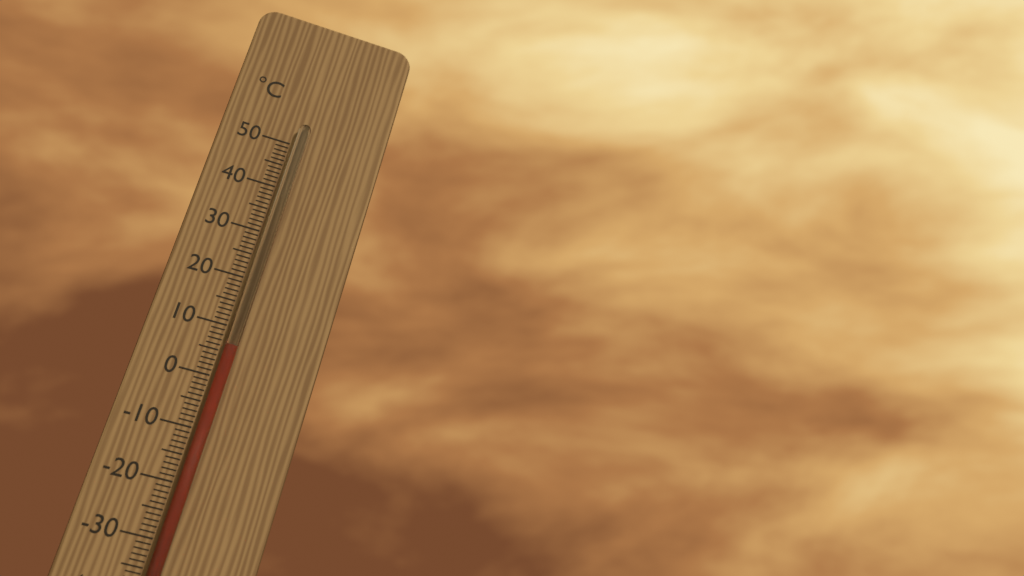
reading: 6 °C
